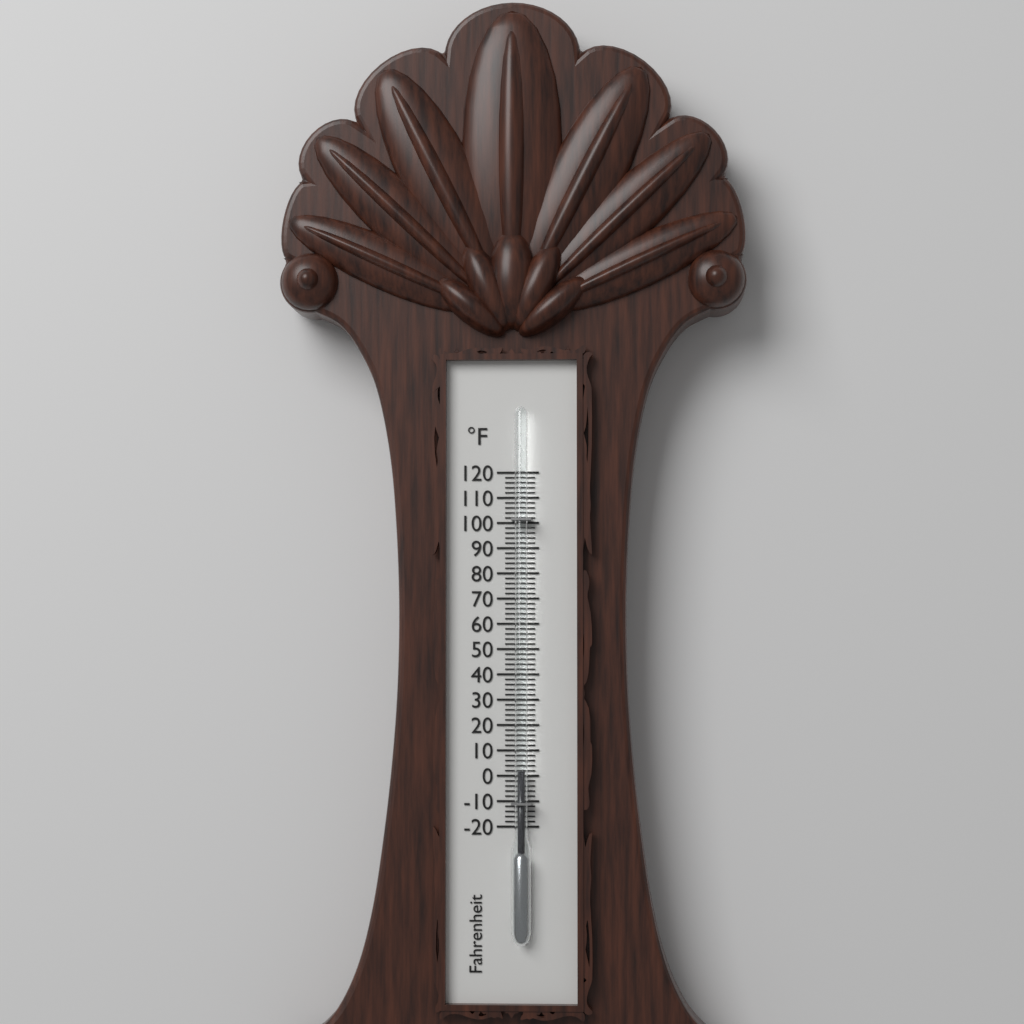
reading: 2 °F
